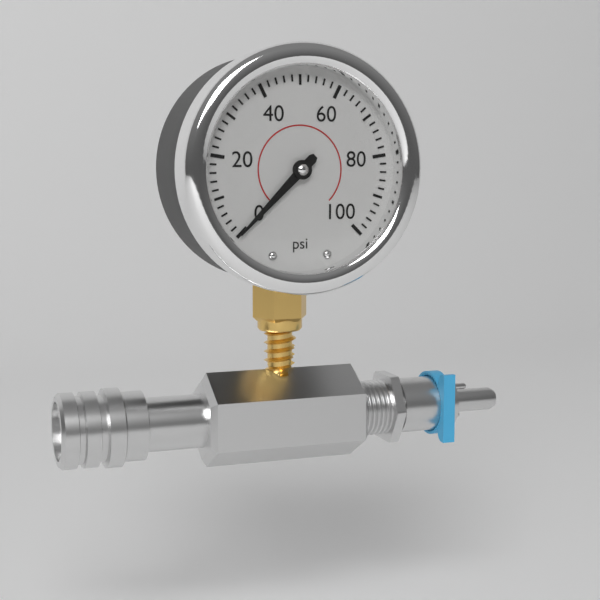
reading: 0 psi
